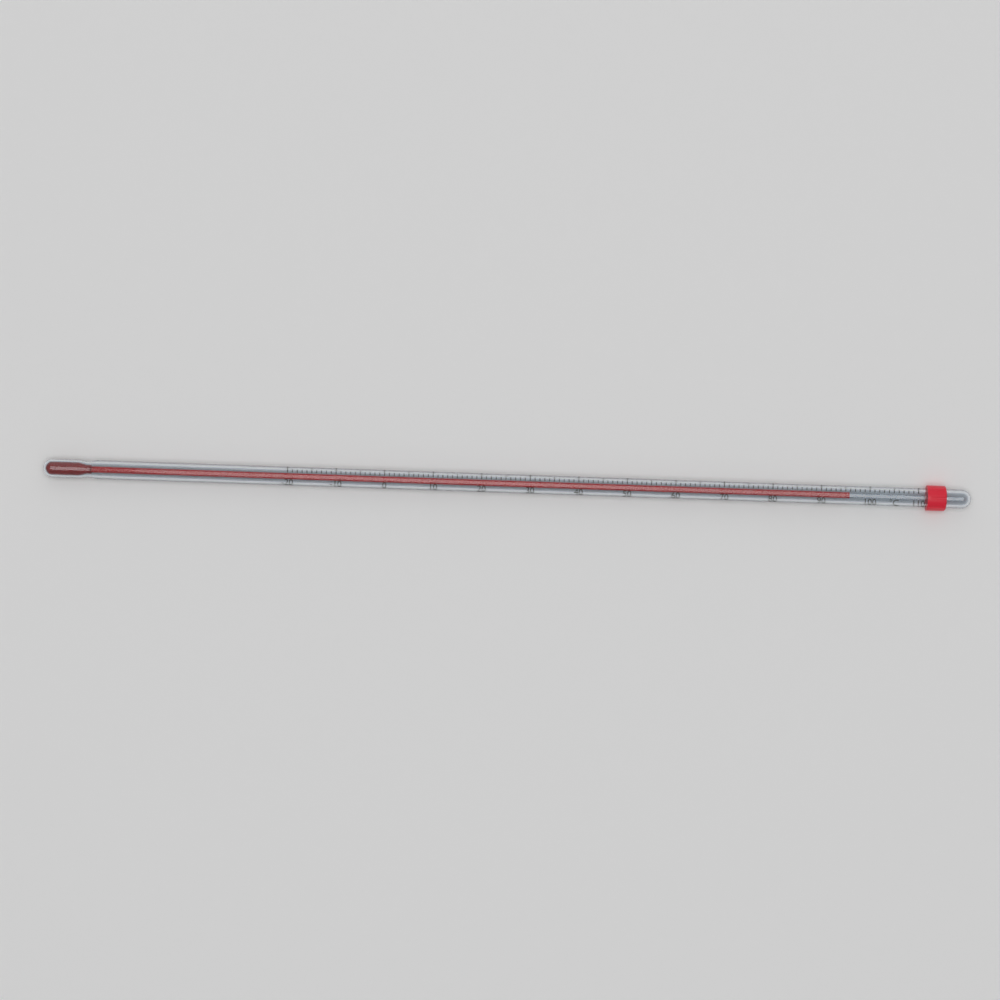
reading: 96 °C
